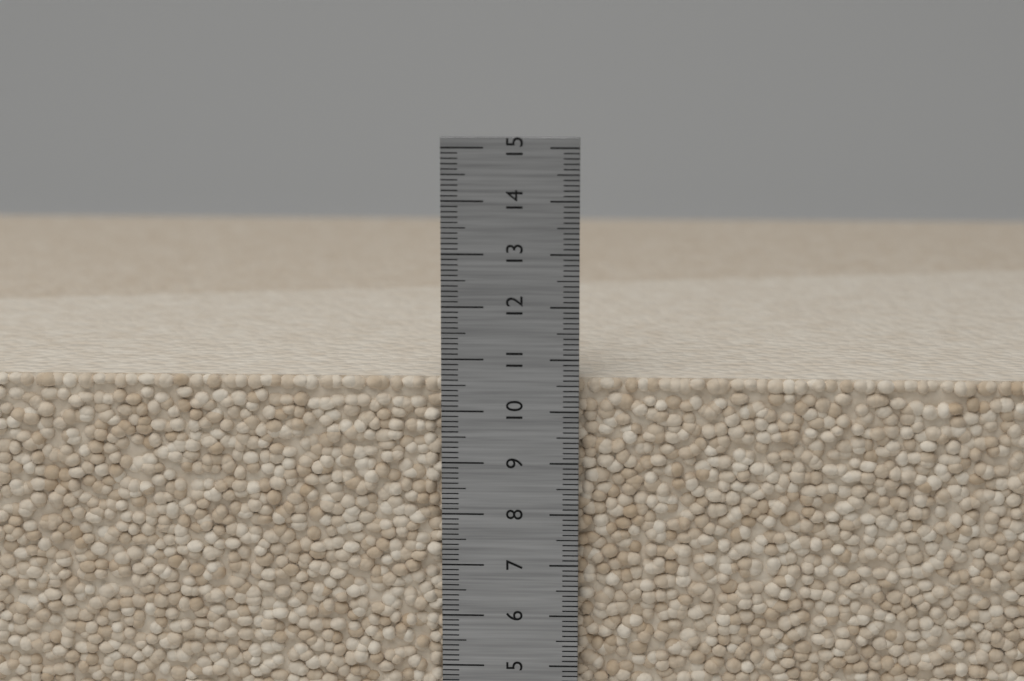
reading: 10.6 cm
